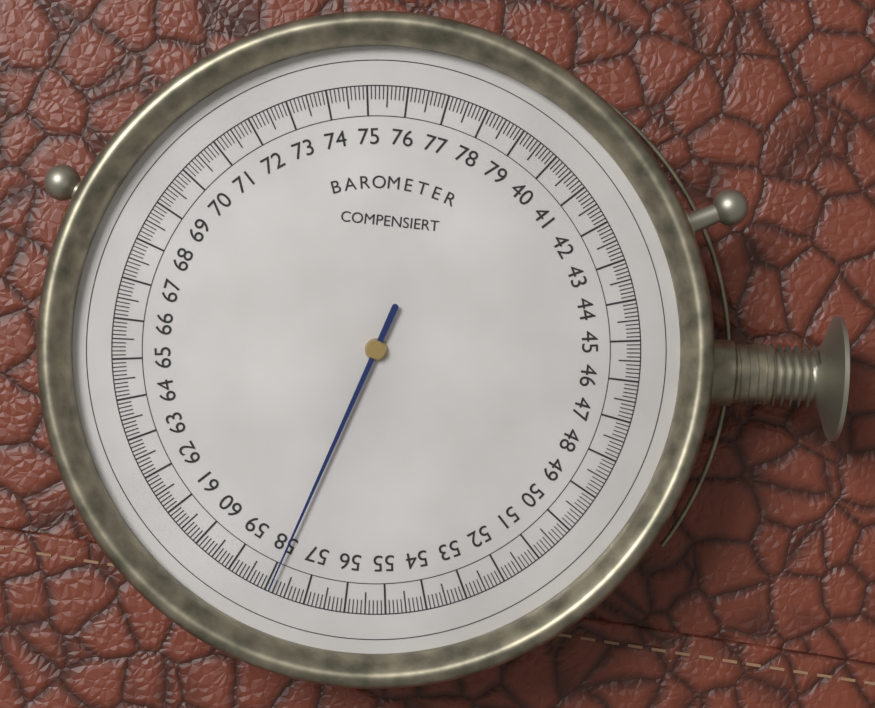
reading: 57.9 (no unit)
